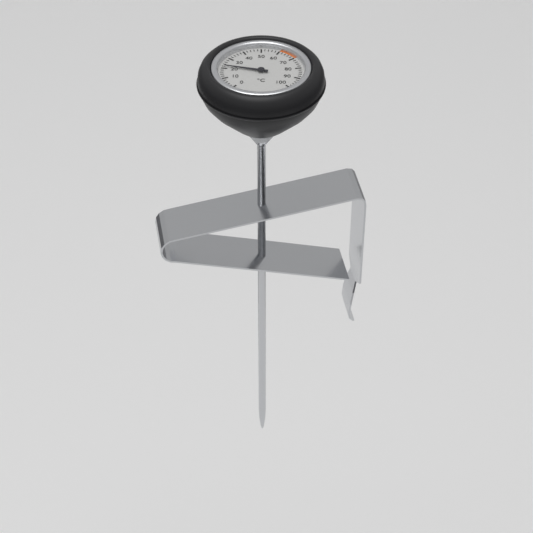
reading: 22 °C
